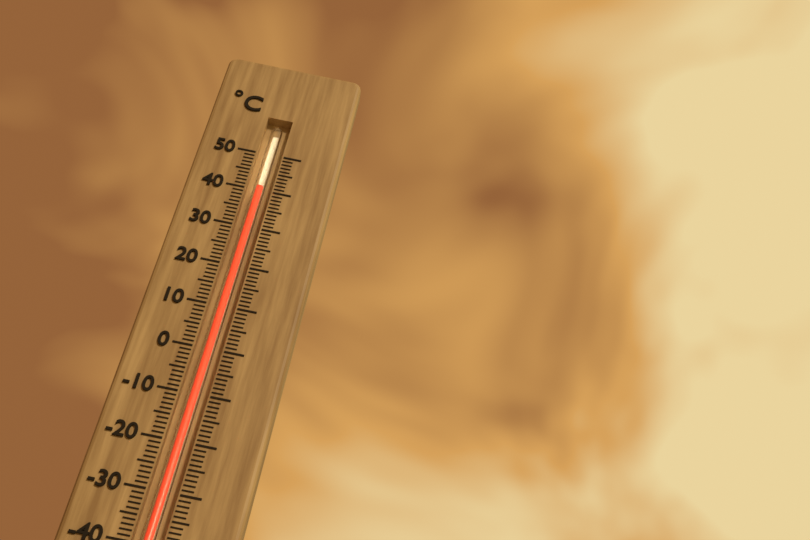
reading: 41 °C
